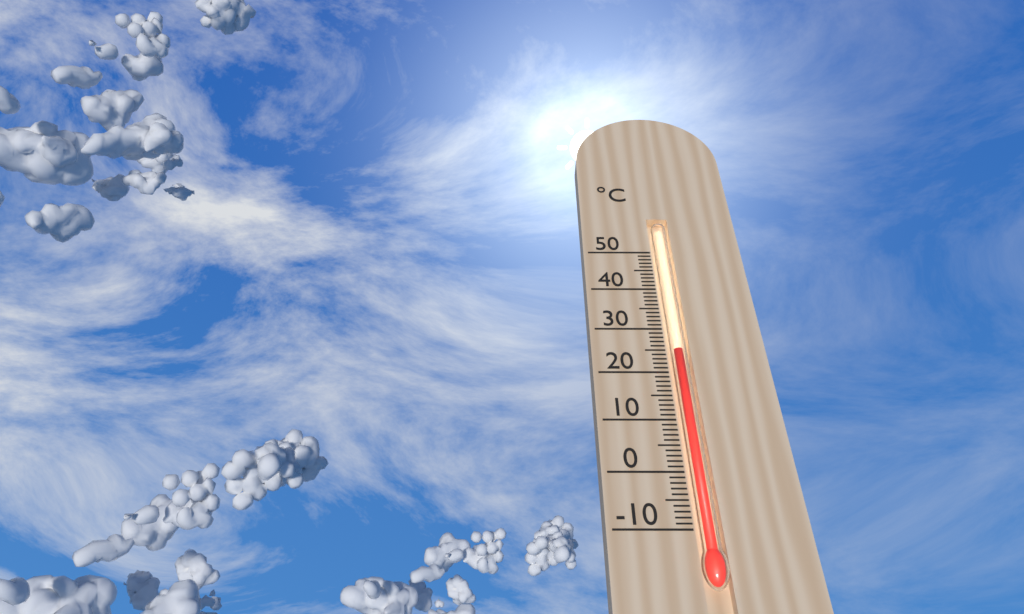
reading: 25 °C
